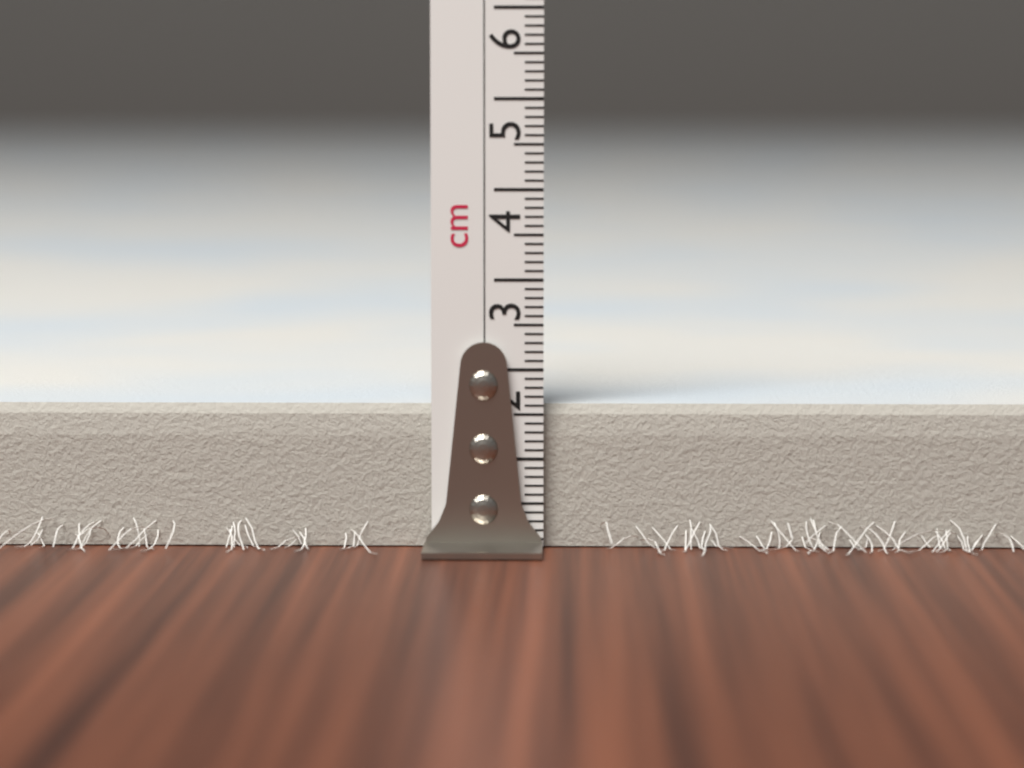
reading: 1.6 cm
